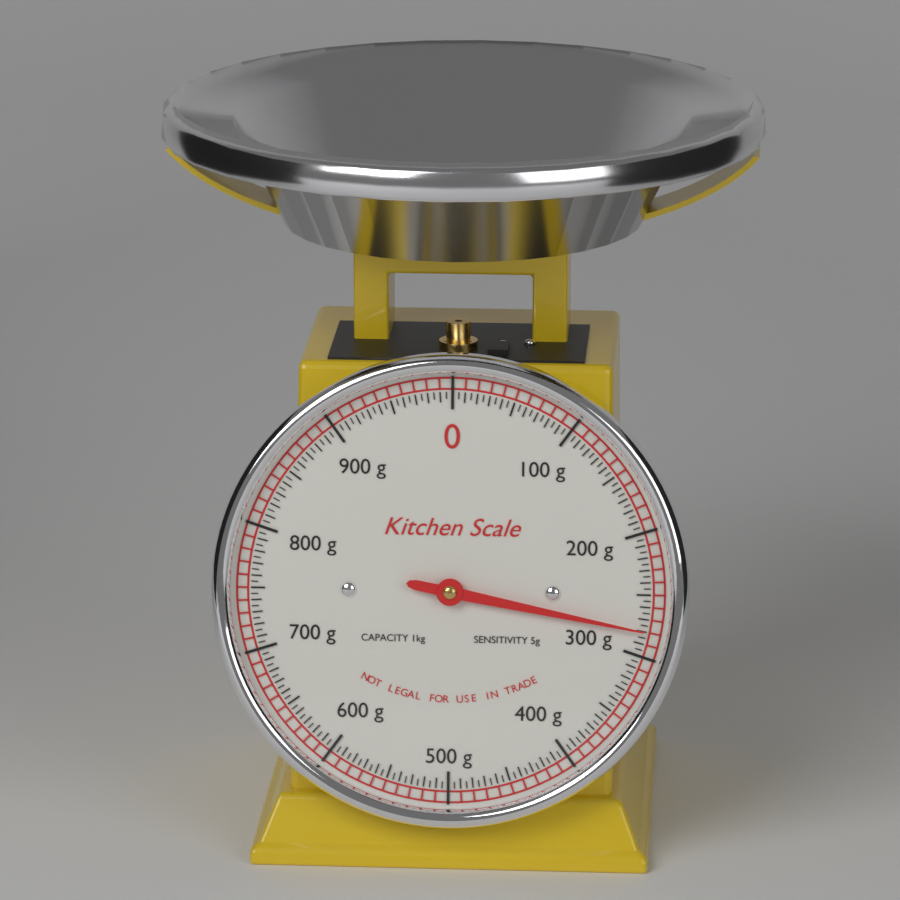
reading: 280 g
